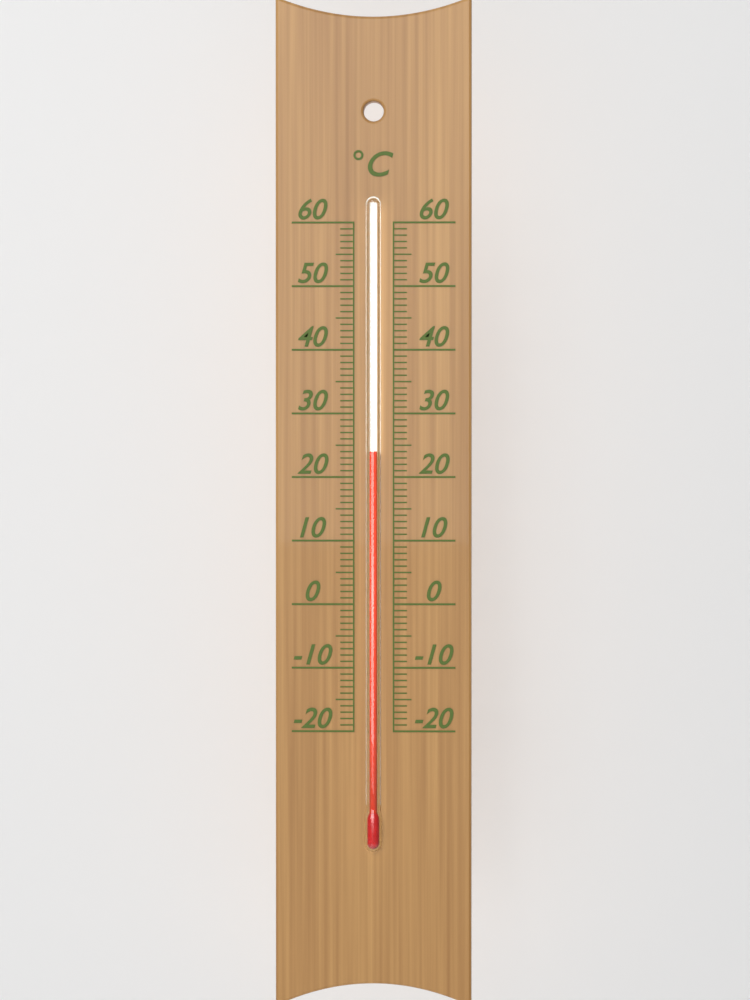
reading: 24 °C
